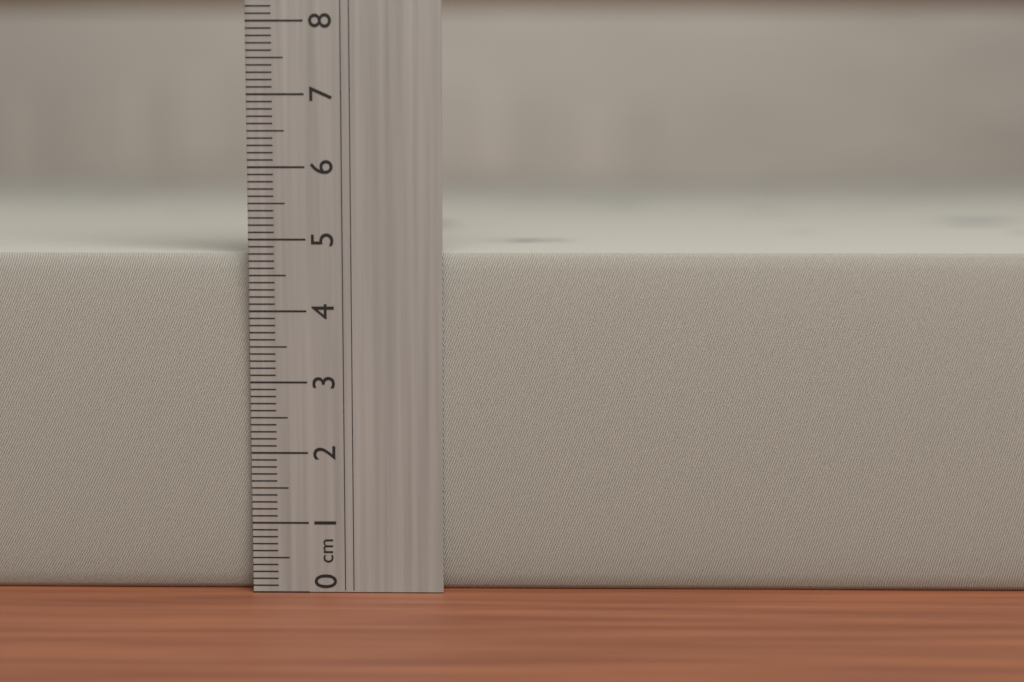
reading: 4.8 cm
